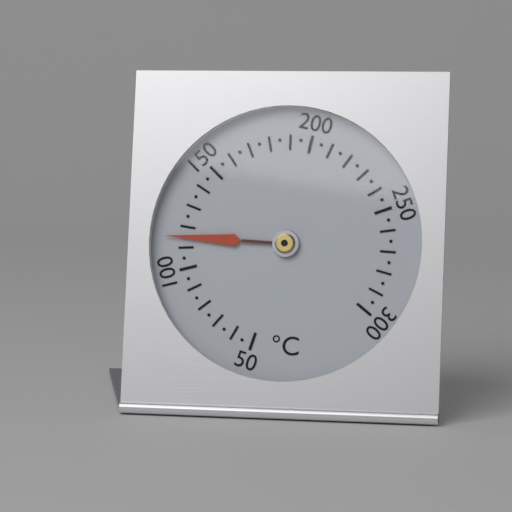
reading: 115 °C
